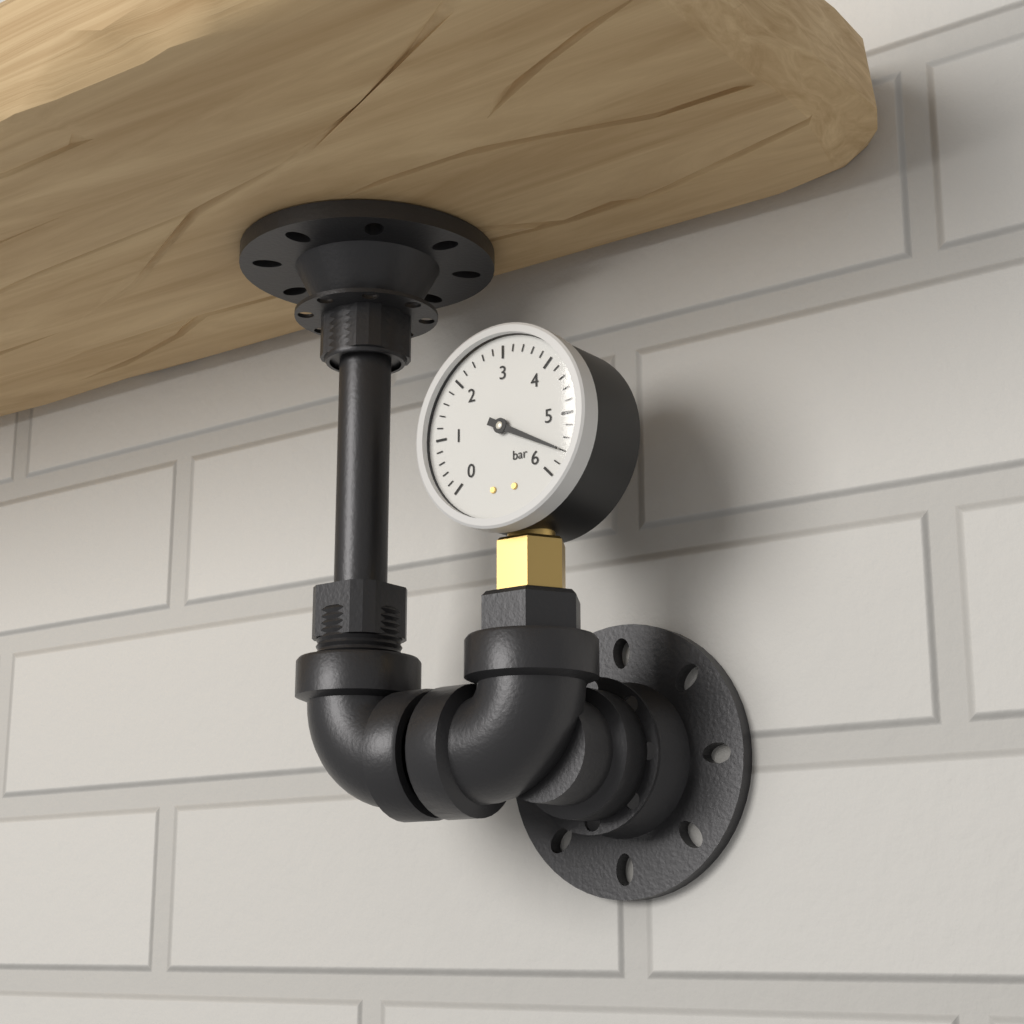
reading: 5.6 bar
